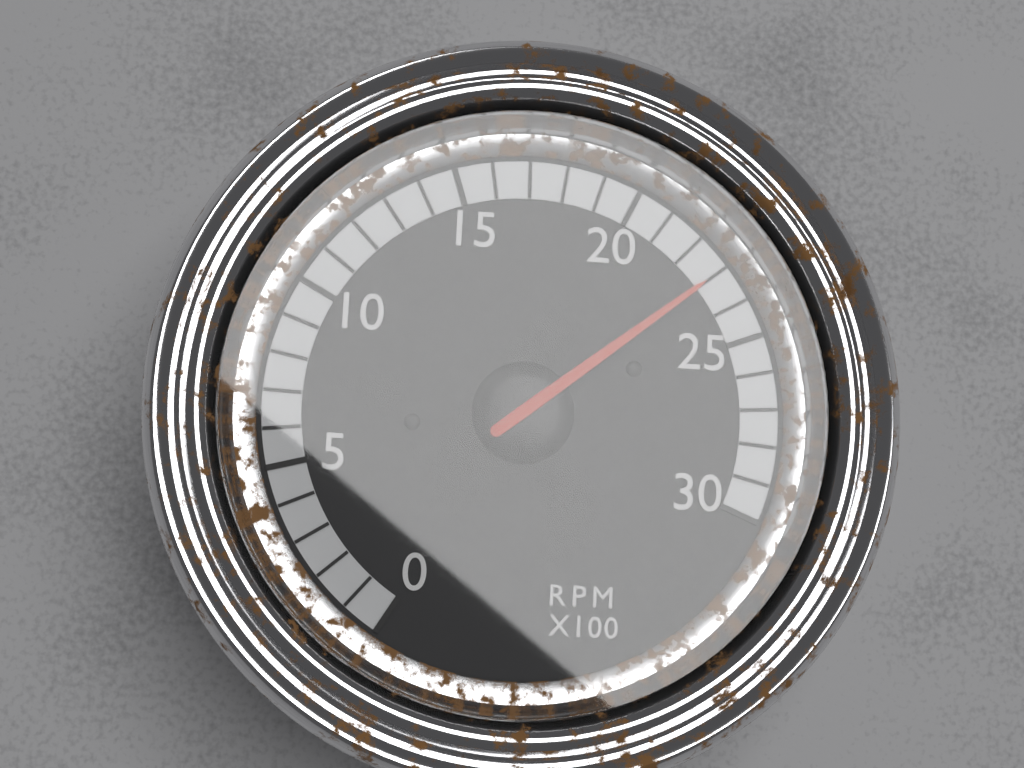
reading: 23 RPM x100
